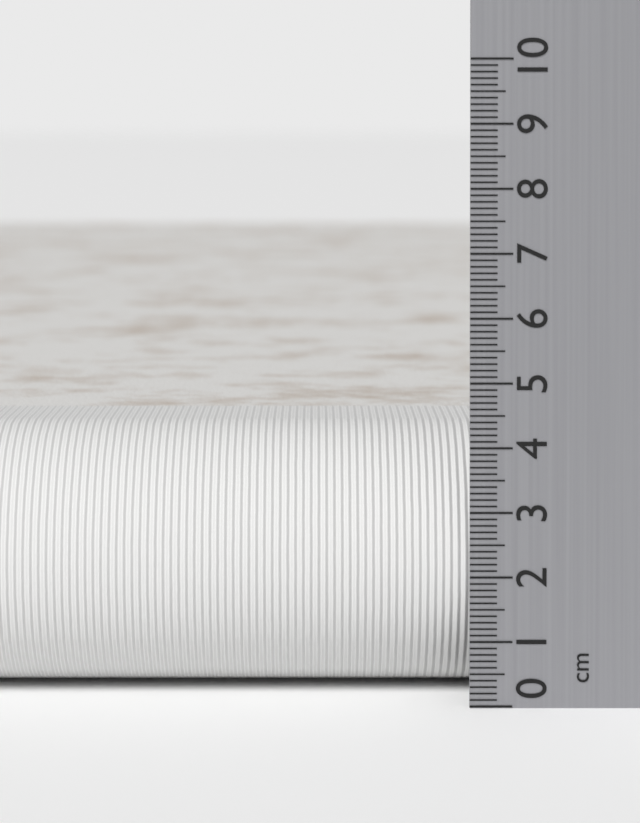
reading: 4.2 cm
